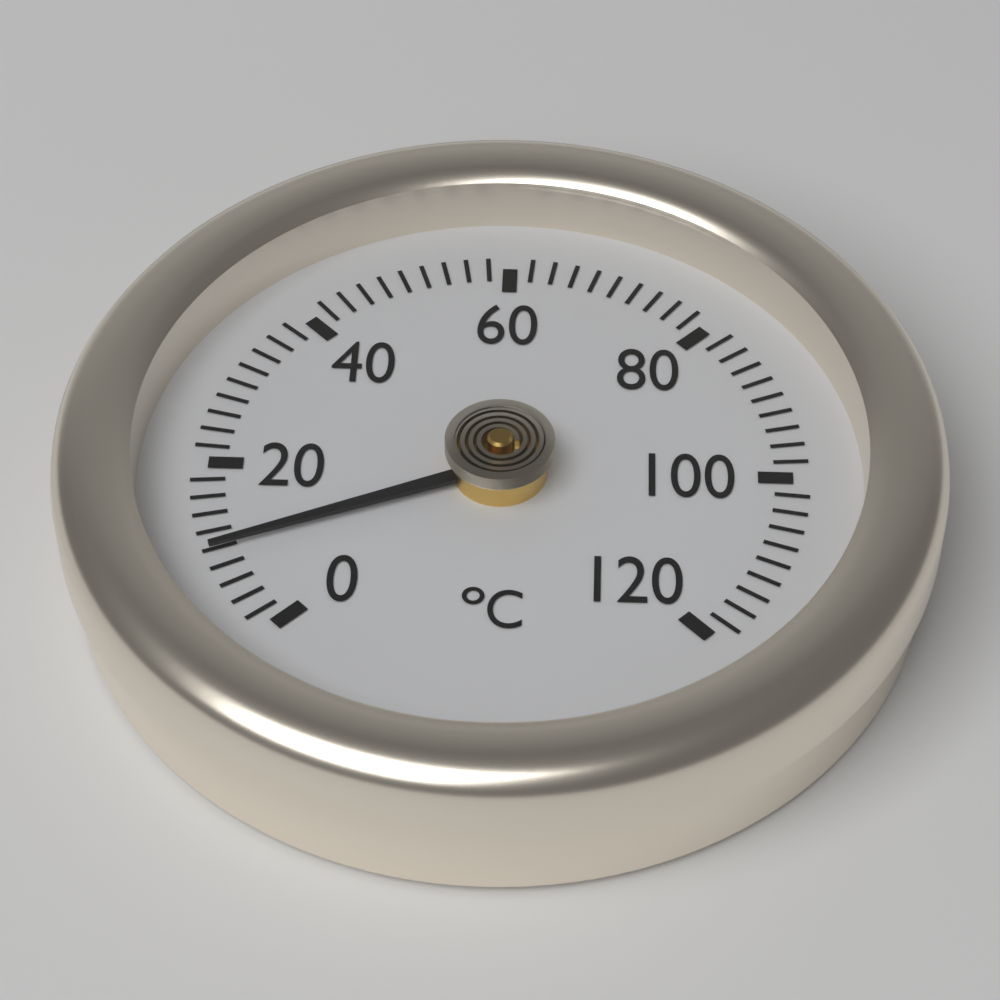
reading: 10 °C
